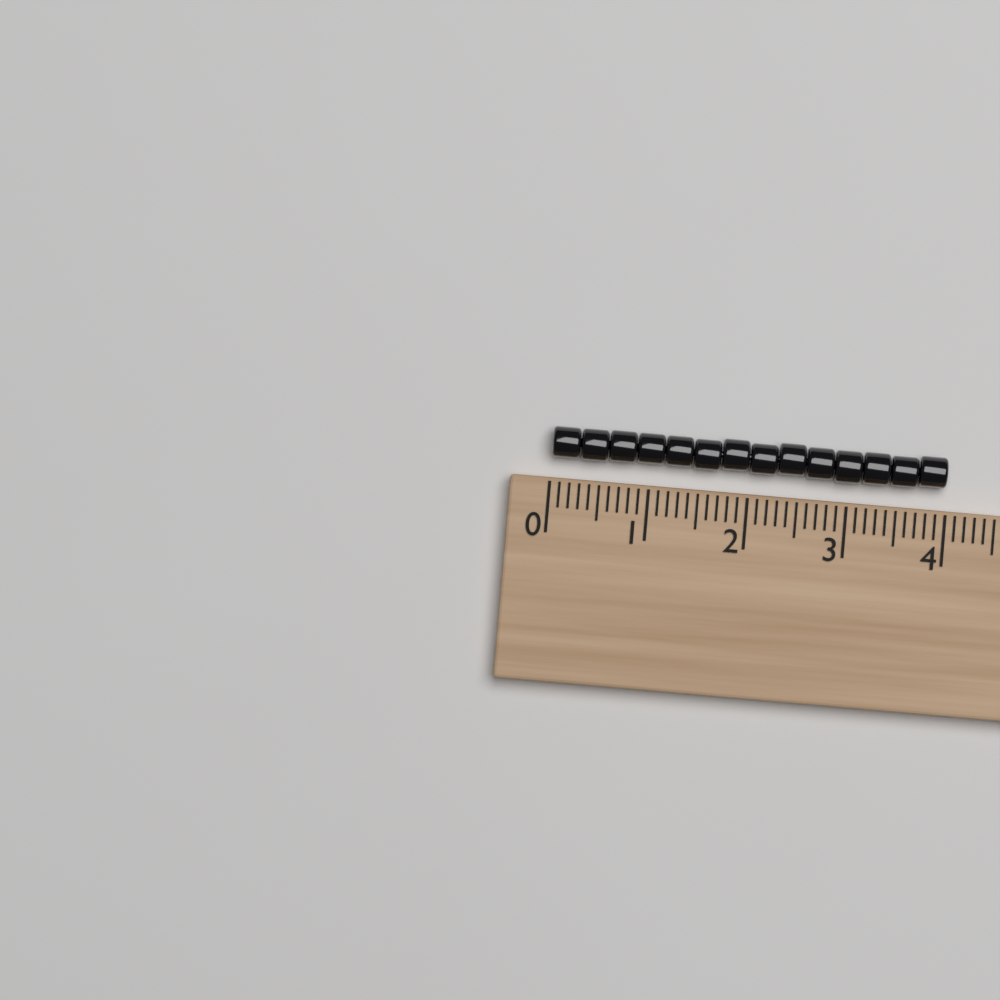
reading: 4.0 (no unit)
